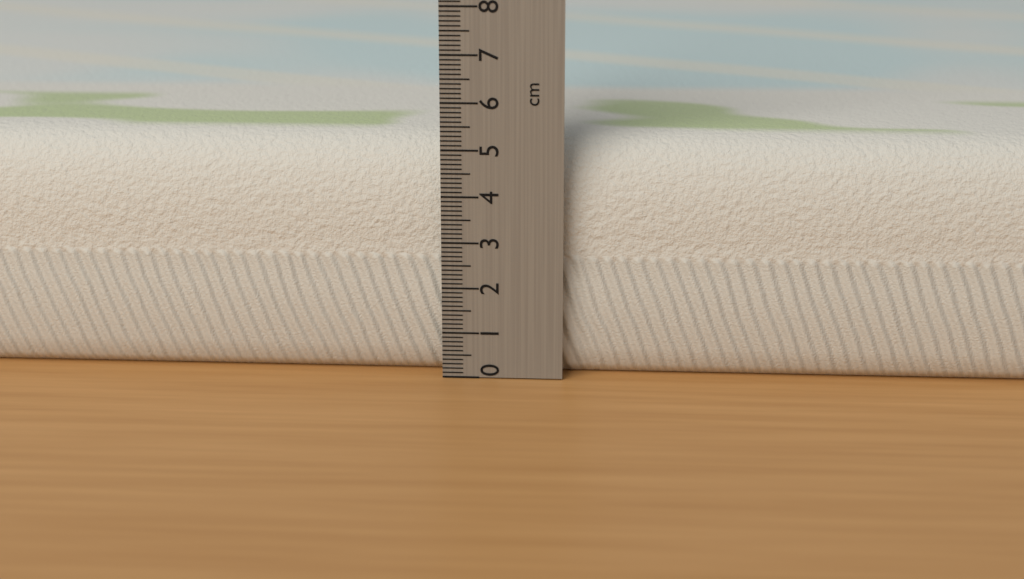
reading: 5.2 cm
